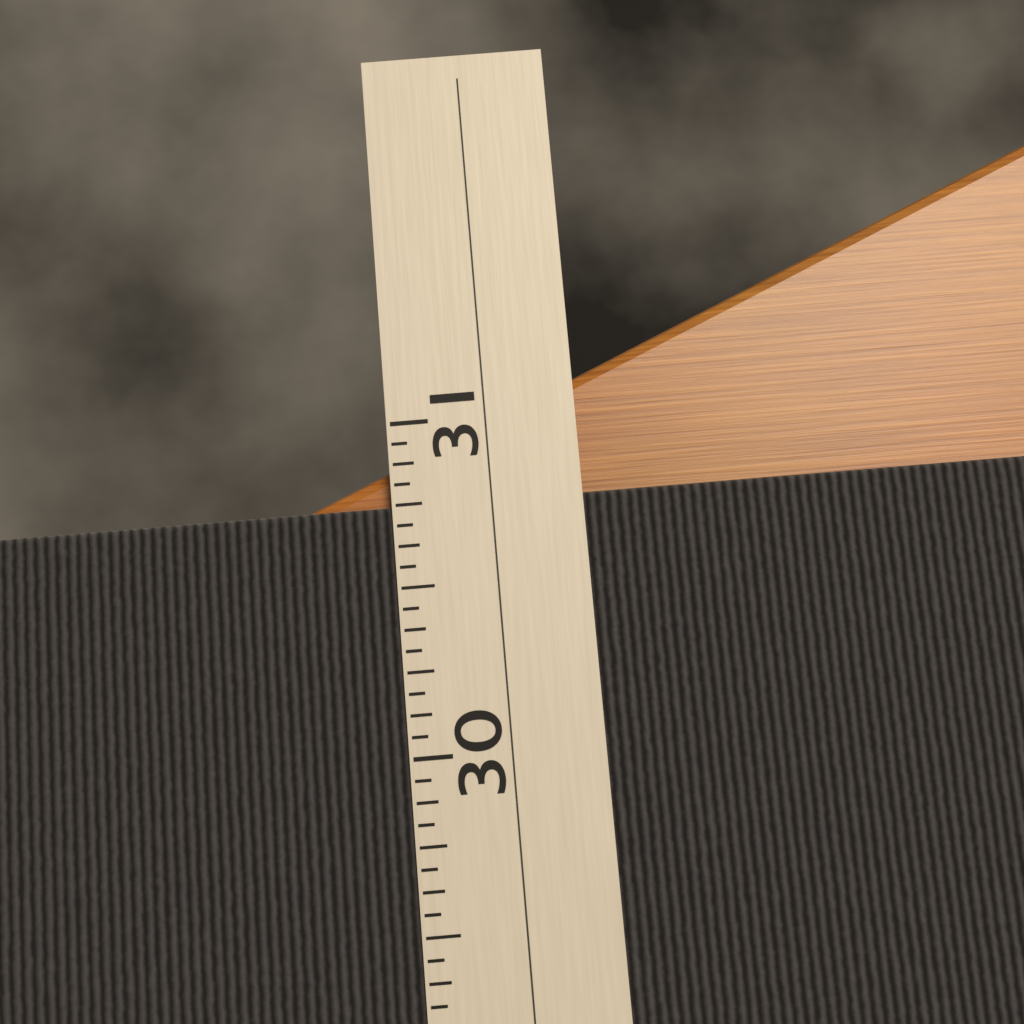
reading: 30.7500 (no unit)
